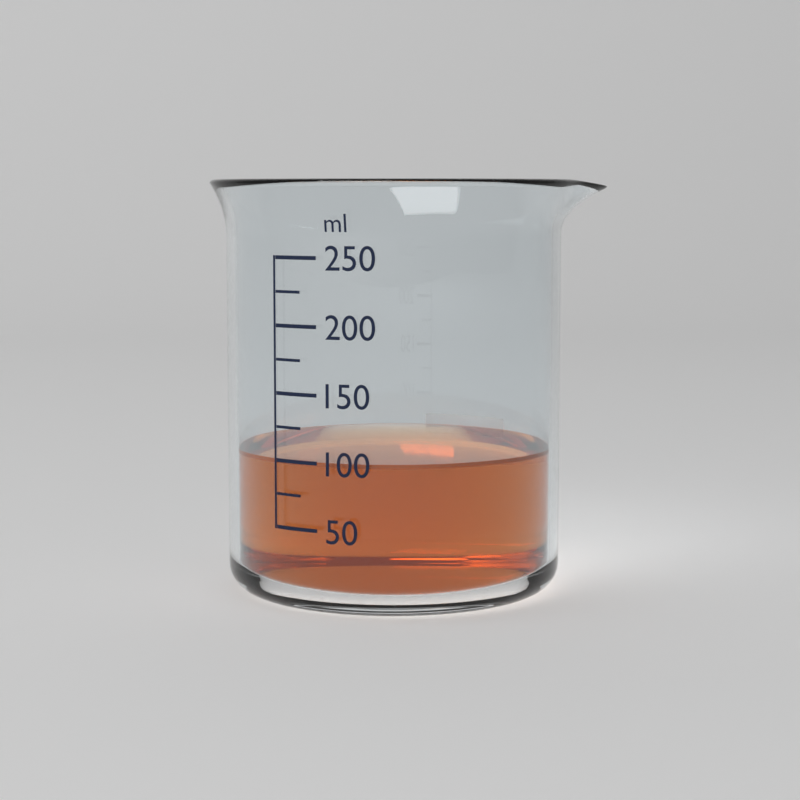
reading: 100 ml
